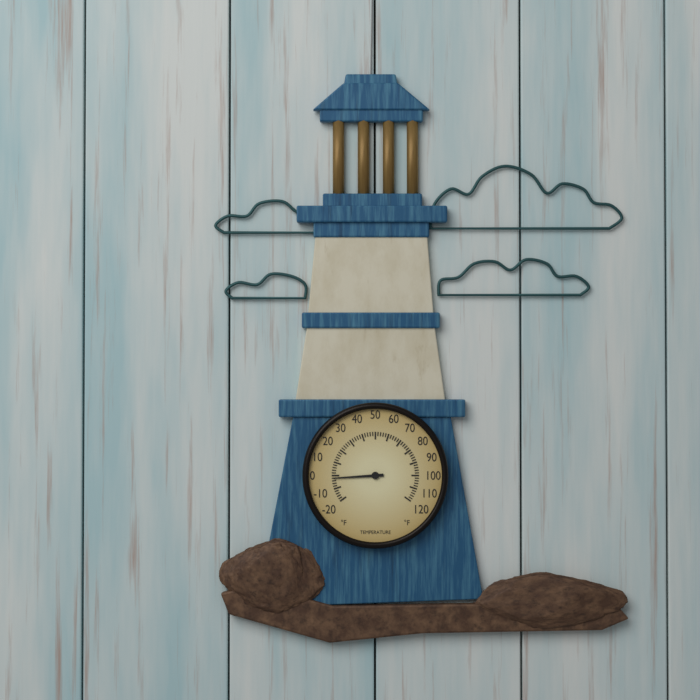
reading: -2 °F
